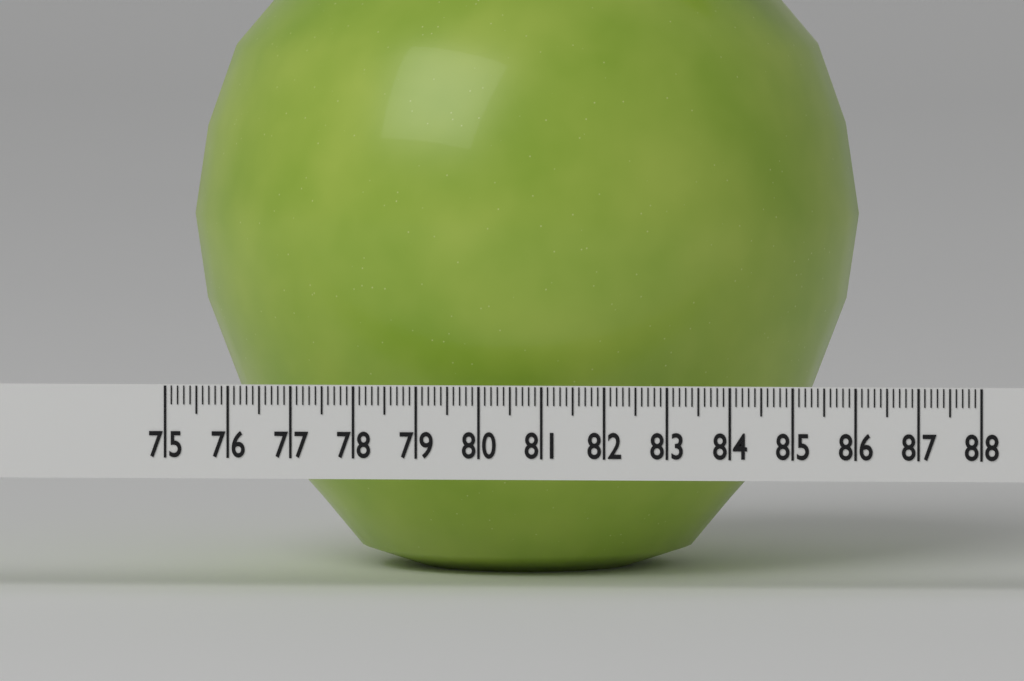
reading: 85.8 (no unit)
